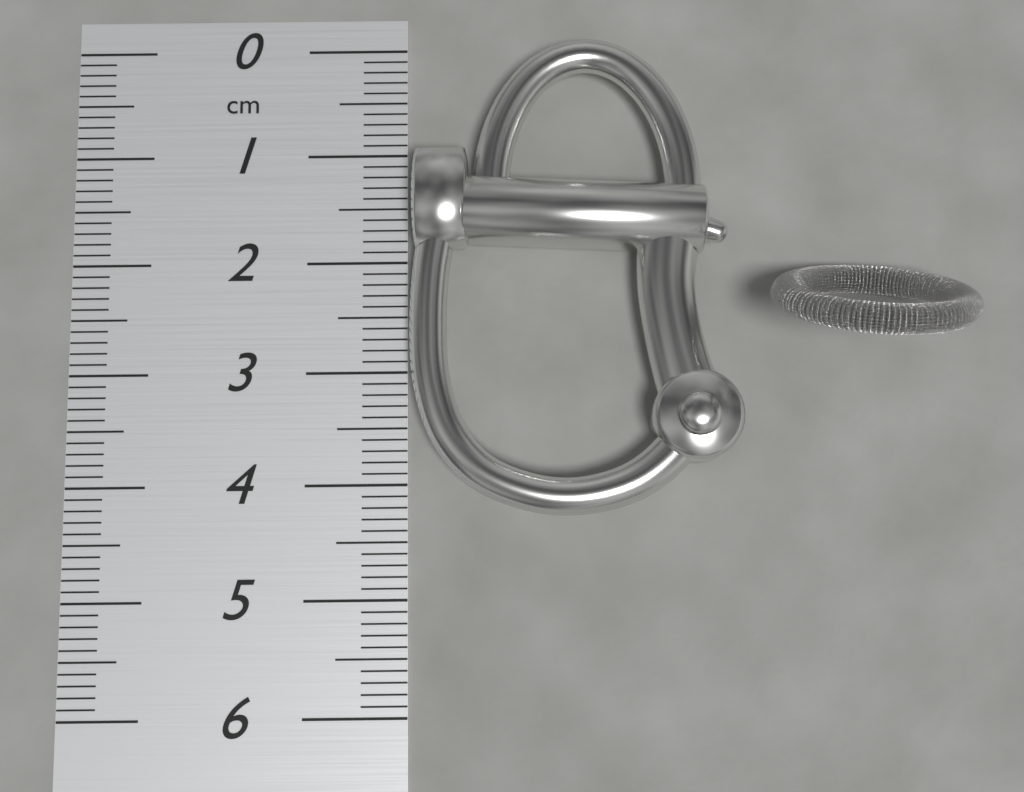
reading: 4.3 cm
